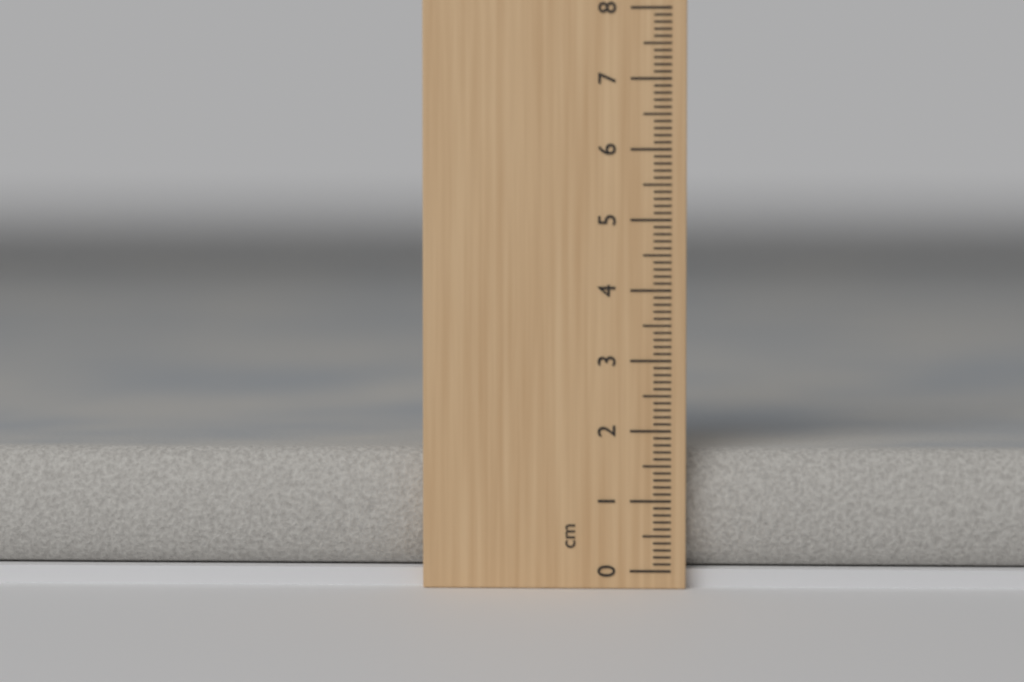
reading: 1.7 cm
